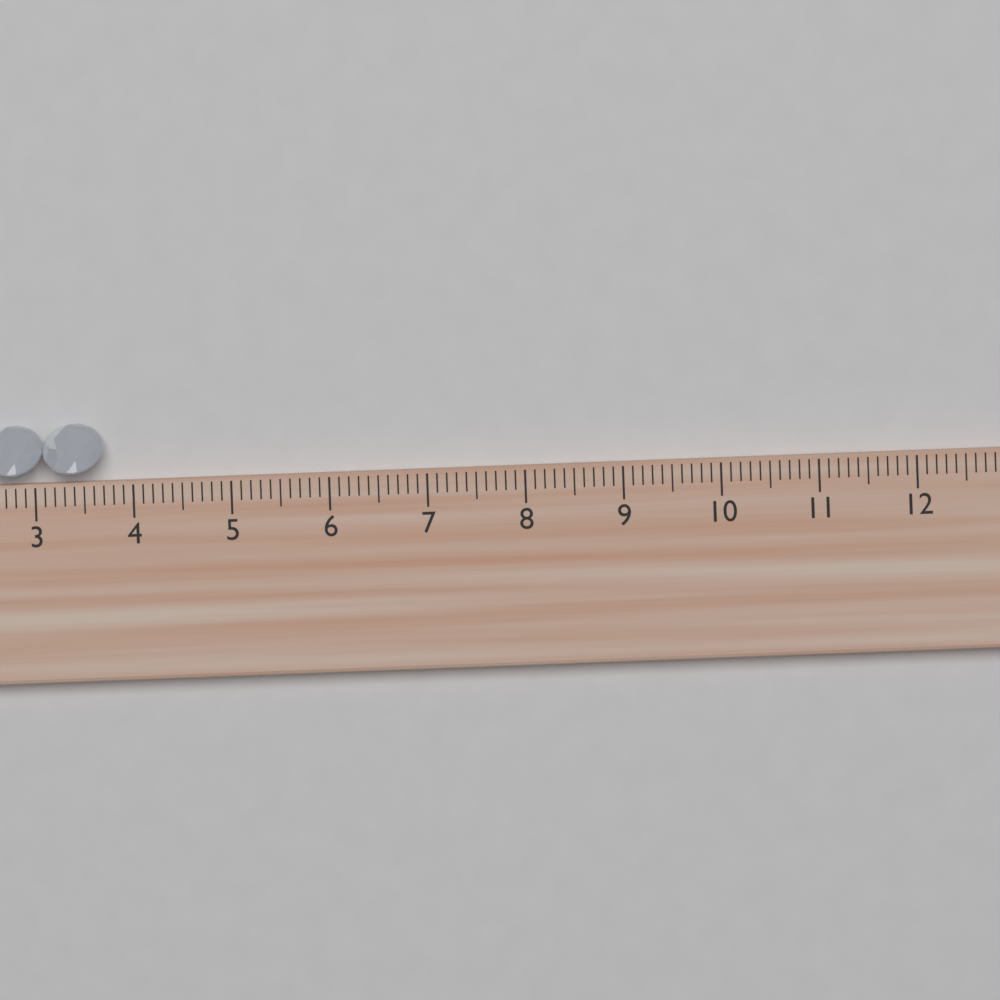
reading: 3.7 cm
